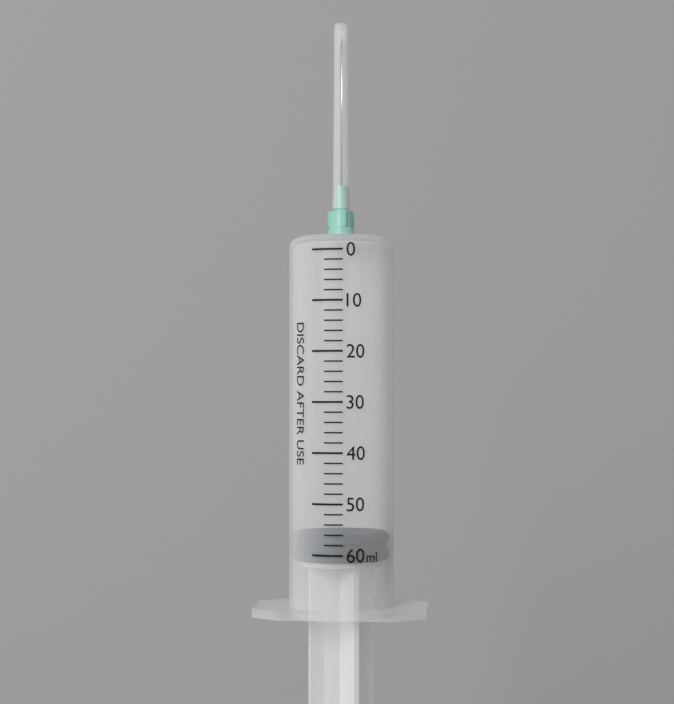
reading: 56 ml
